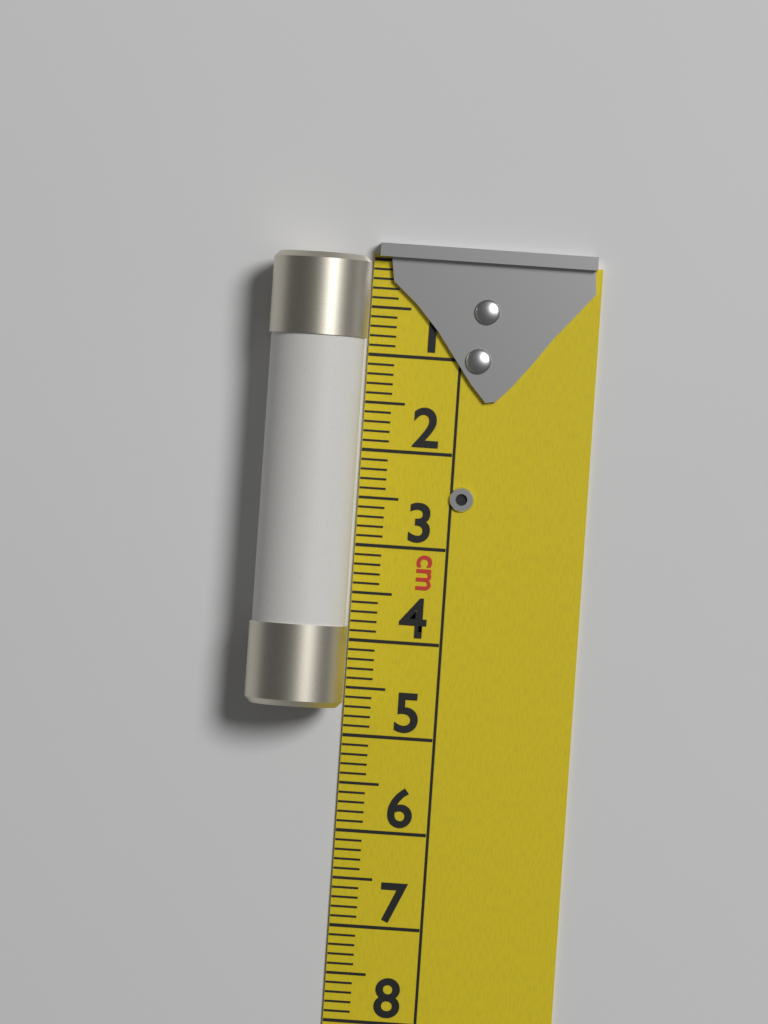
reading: 4.7 cm
